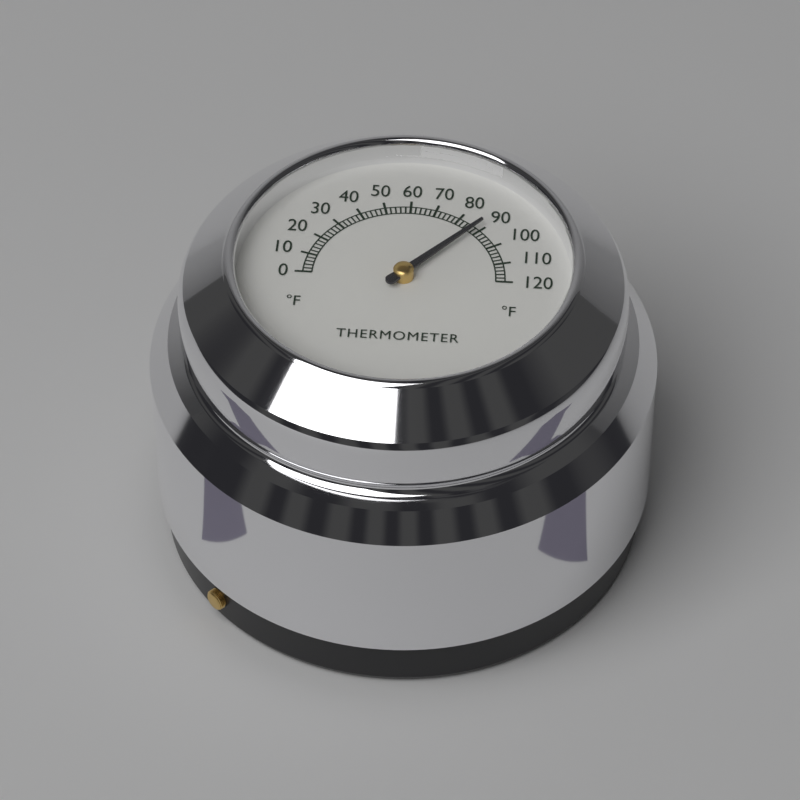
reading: 88 °F
